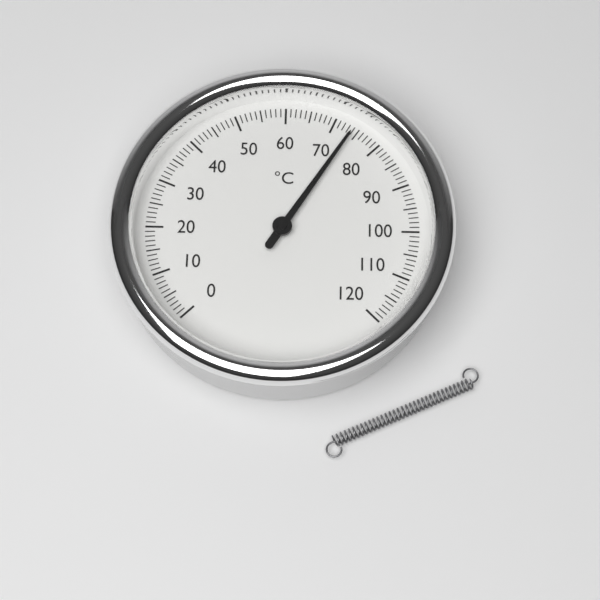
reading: 74 °C
